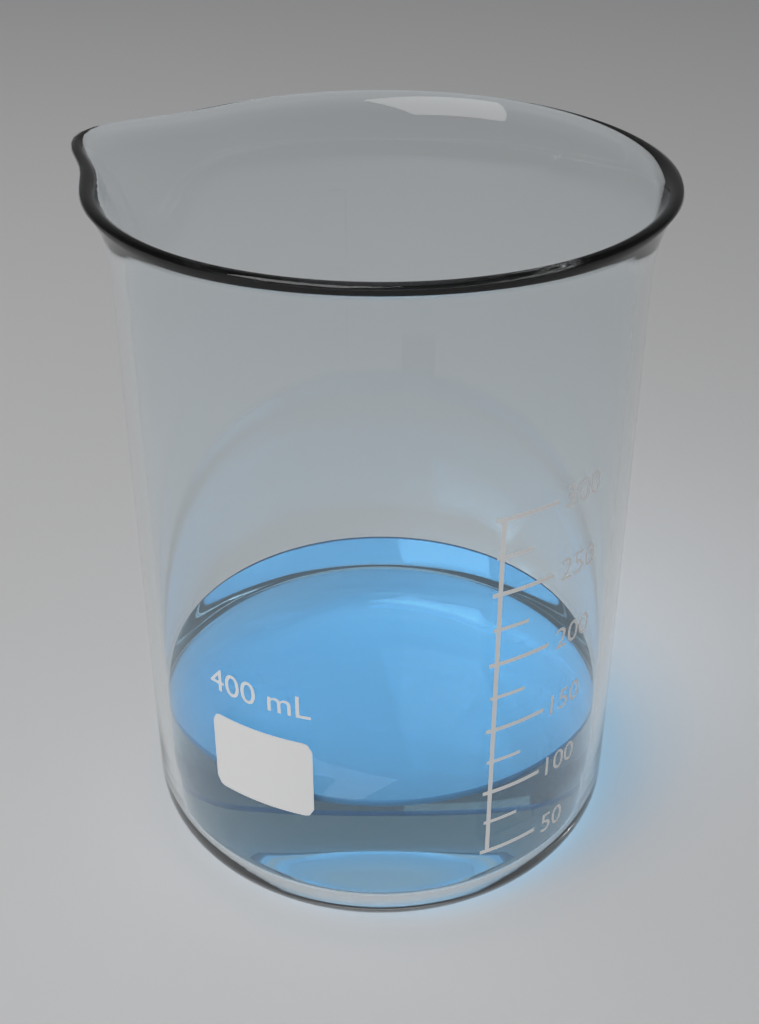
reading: 100 mL
